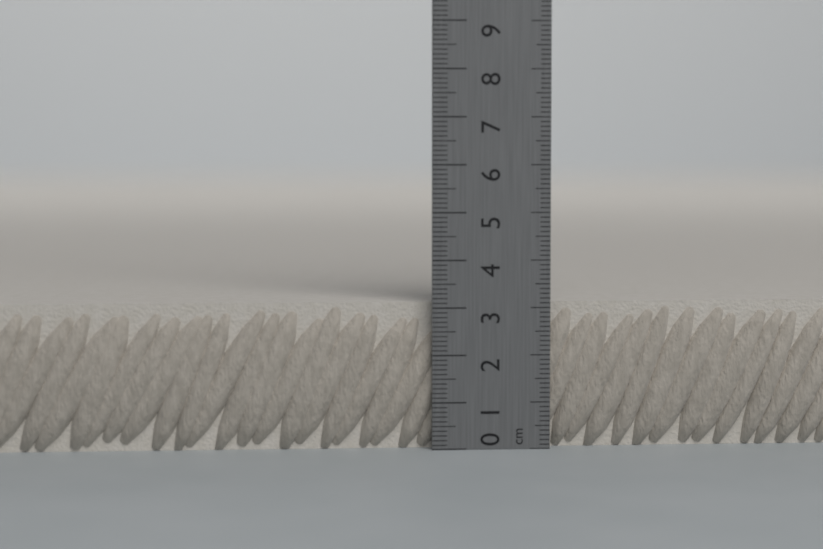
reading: 3.1 cm
